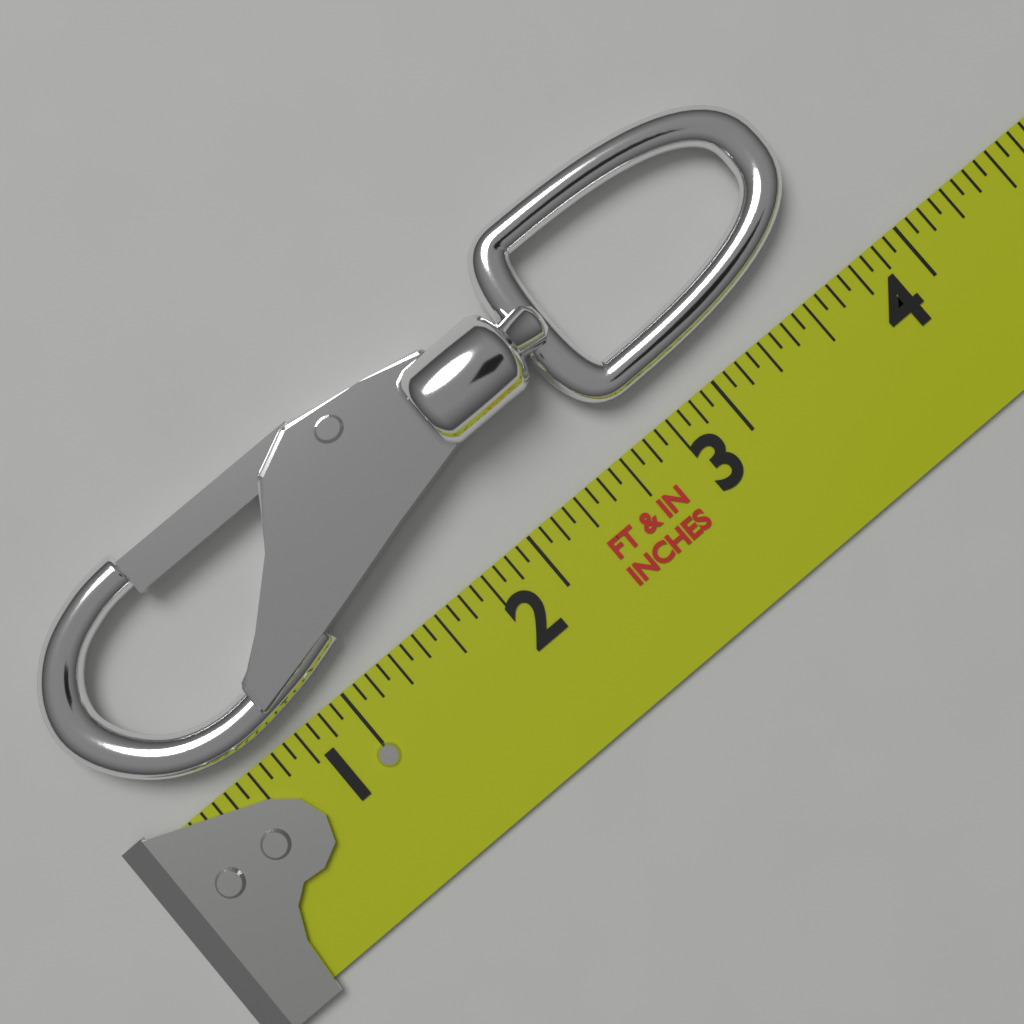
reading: 3.8125 in
